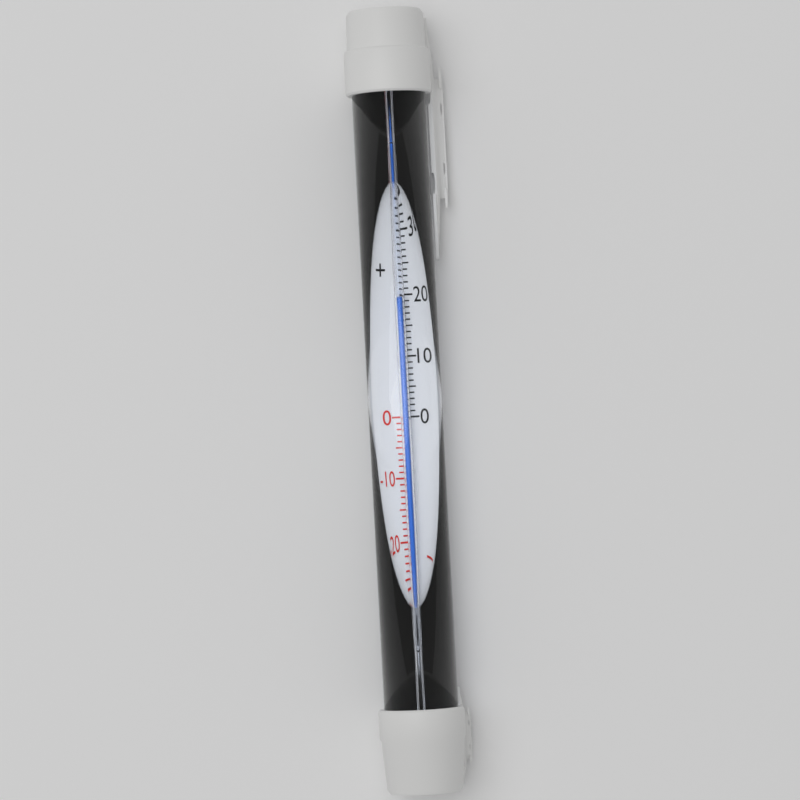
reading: 20 °C
